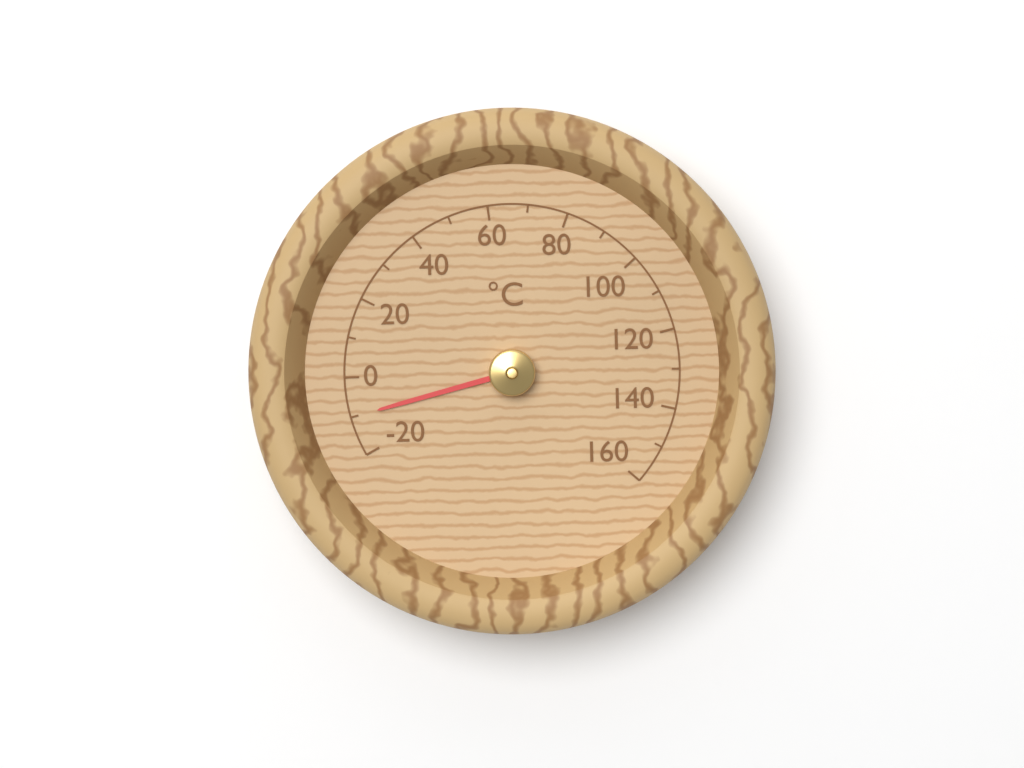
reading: -10 °C
